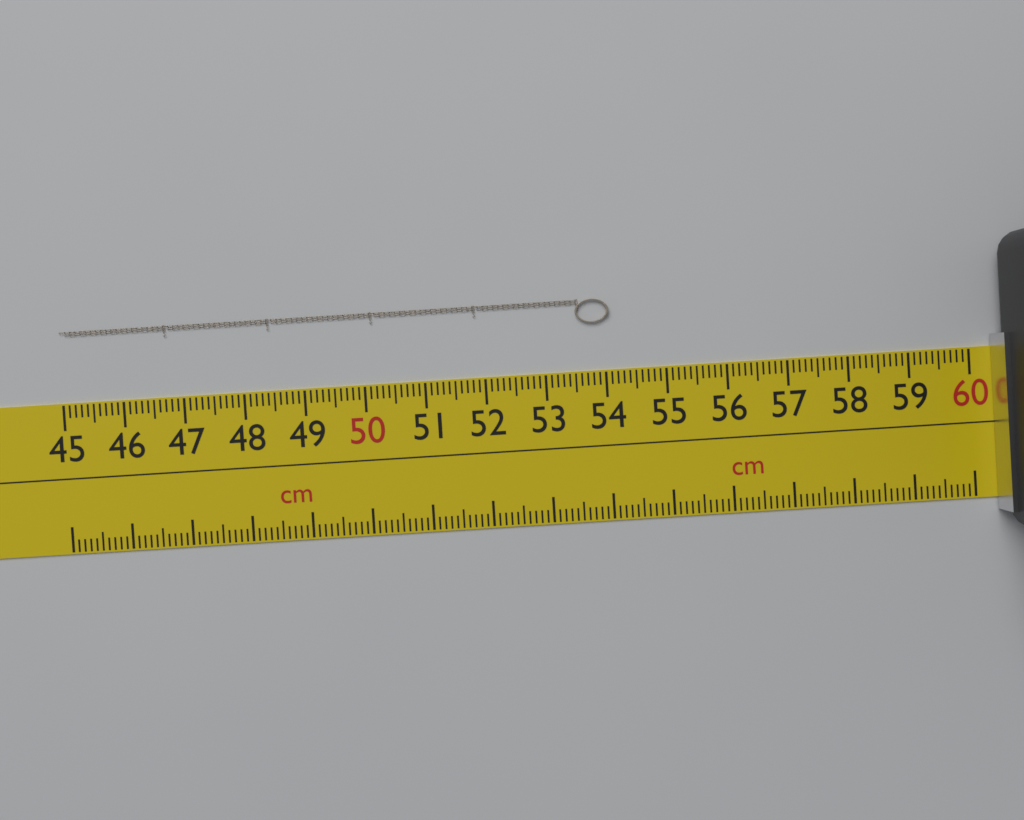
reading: 54.1 cm
